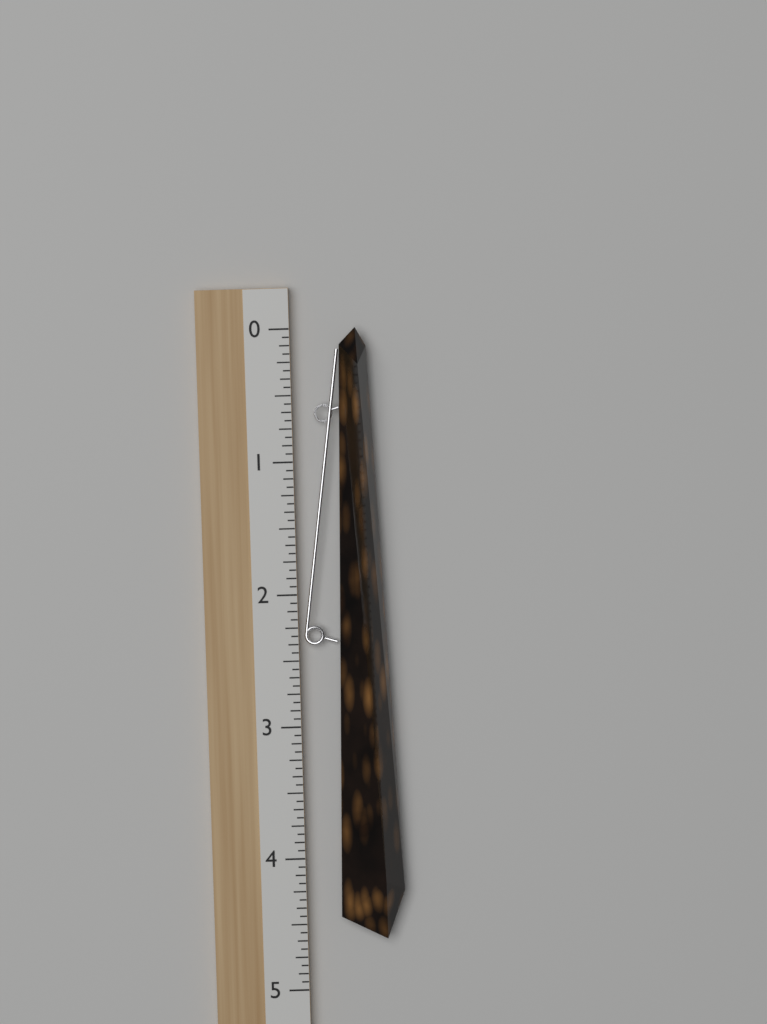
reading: 4.6250 (no unit)
